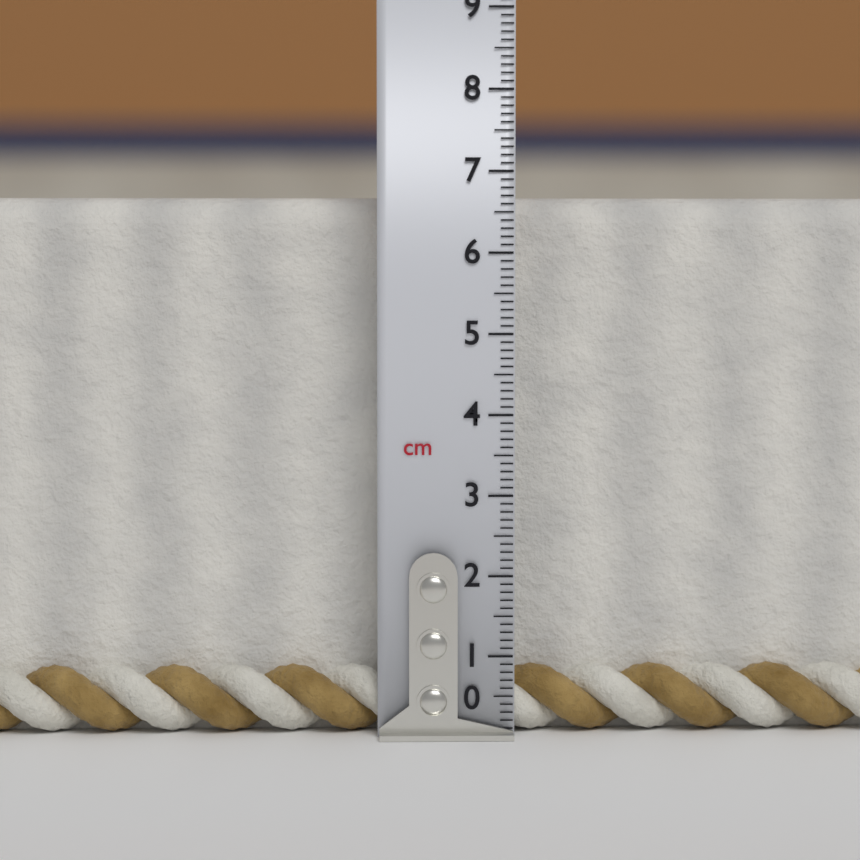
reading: 6.7 cm
